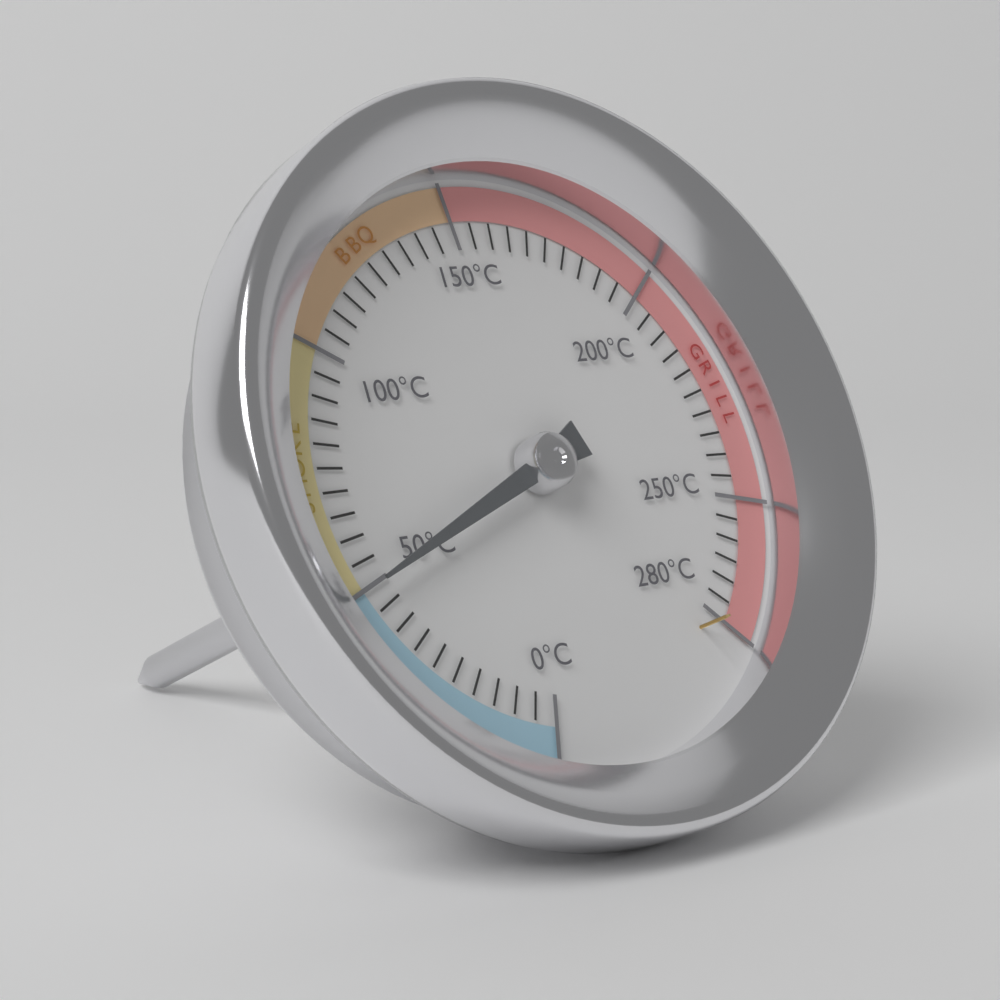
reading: 50 °C
